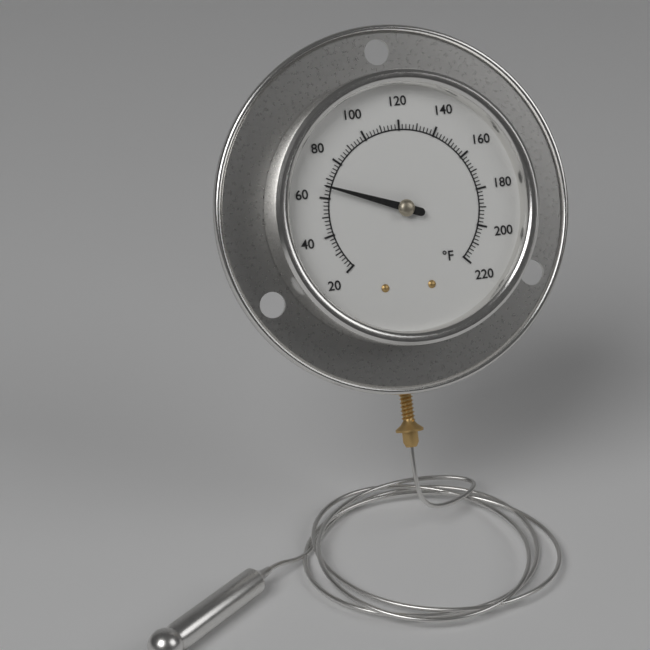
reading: 66 °F
